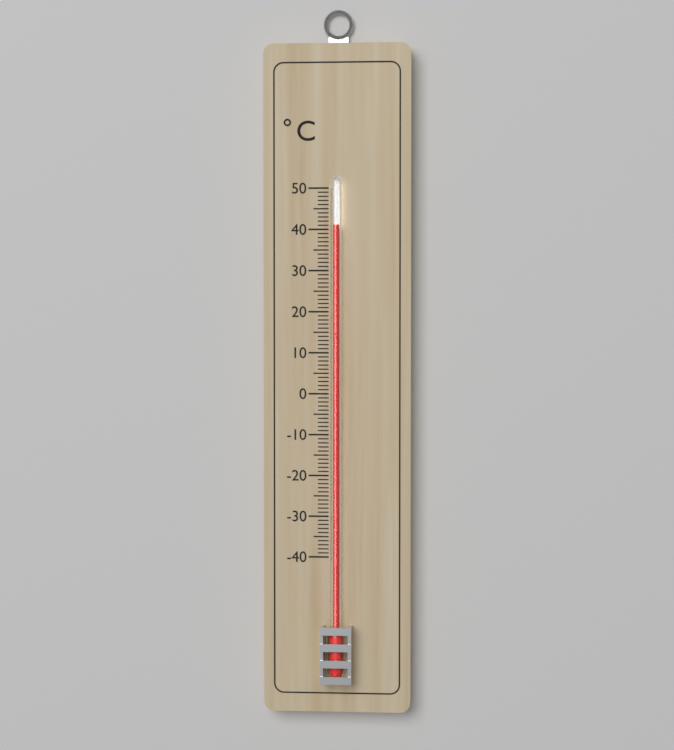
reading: 41 °C
